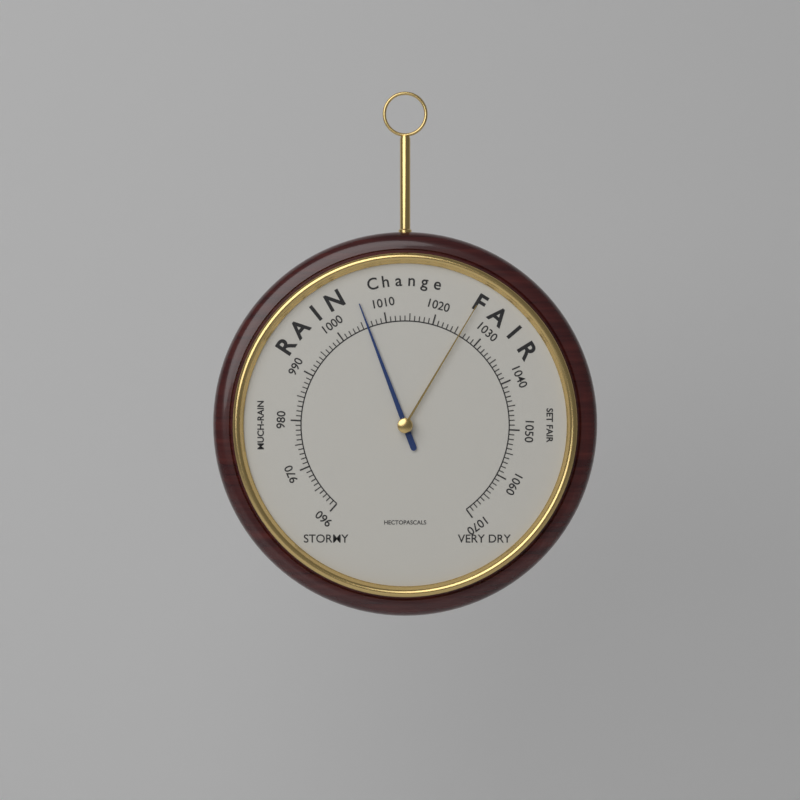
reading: 1006 hPa
